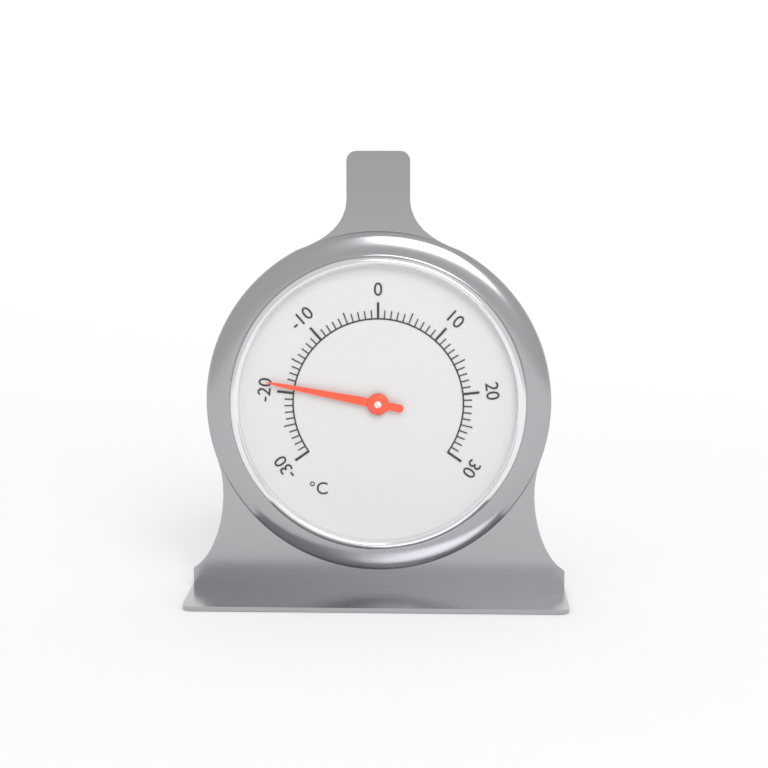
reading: -19 °C
